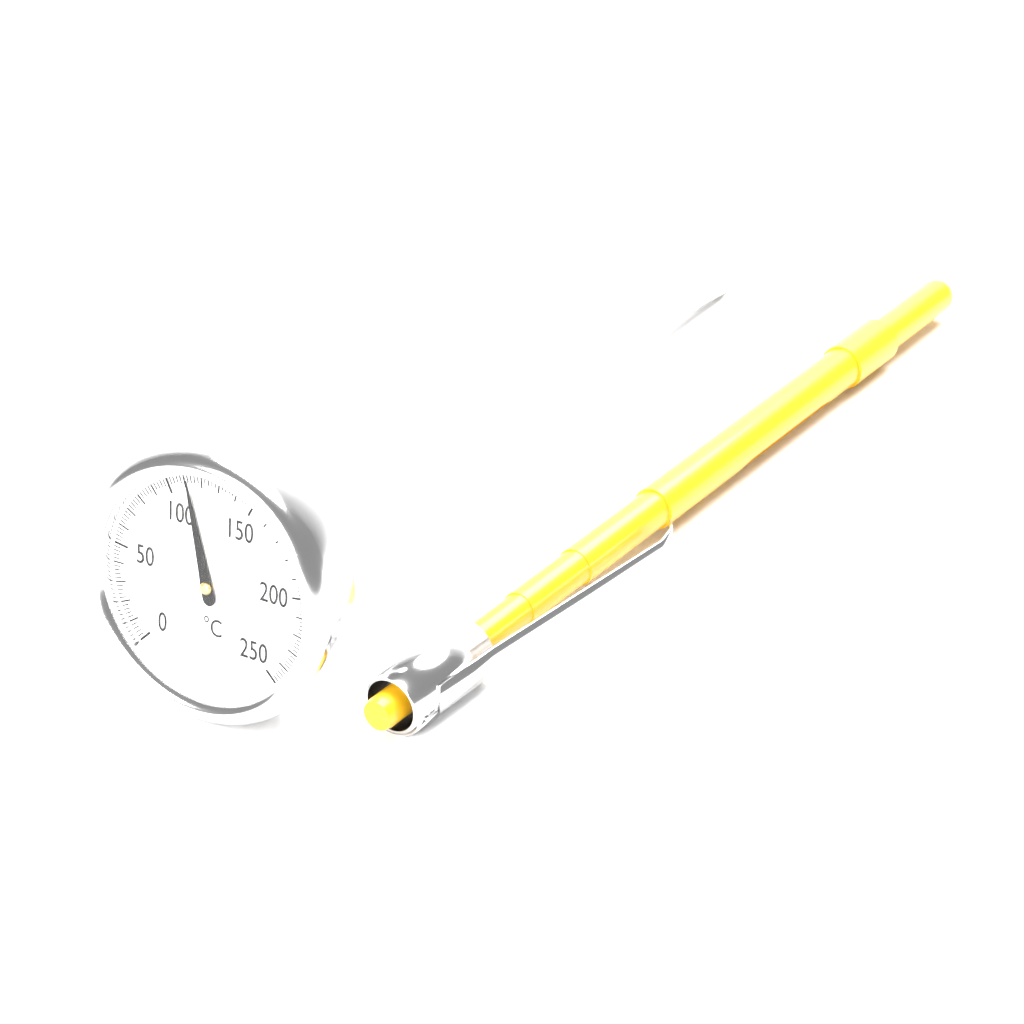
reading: 112 °C
